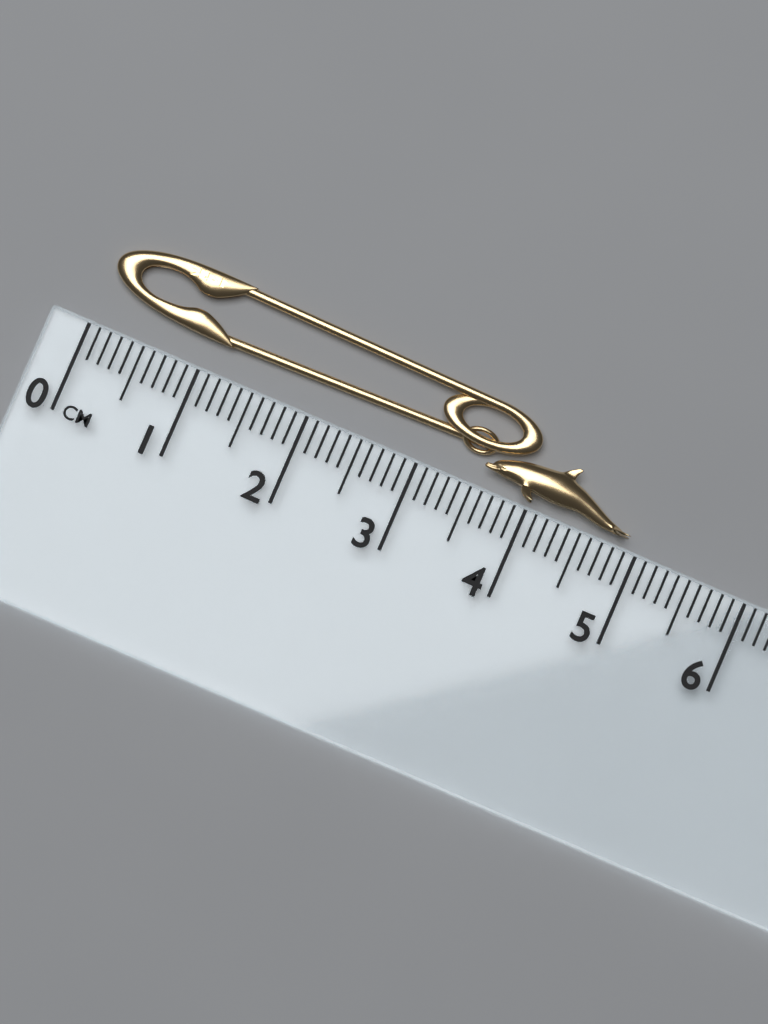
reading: 4.9 cm
